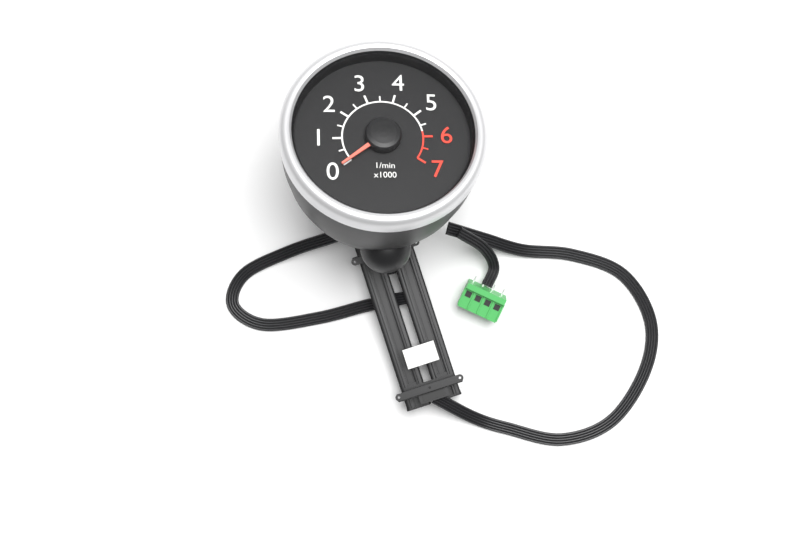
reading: 0 1/min
